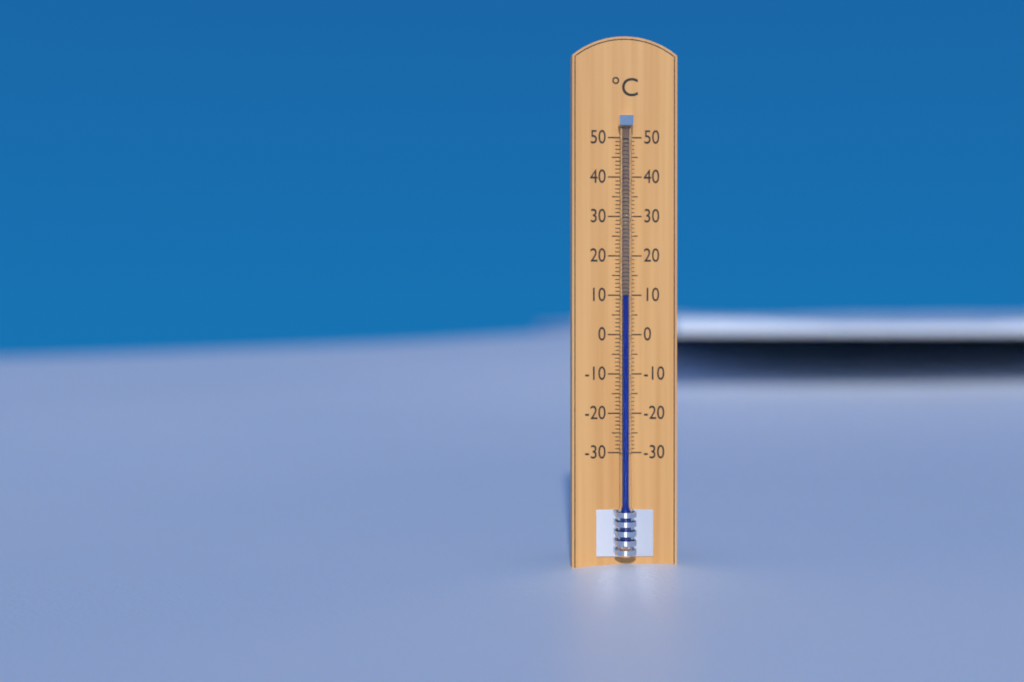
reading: 10 °C
